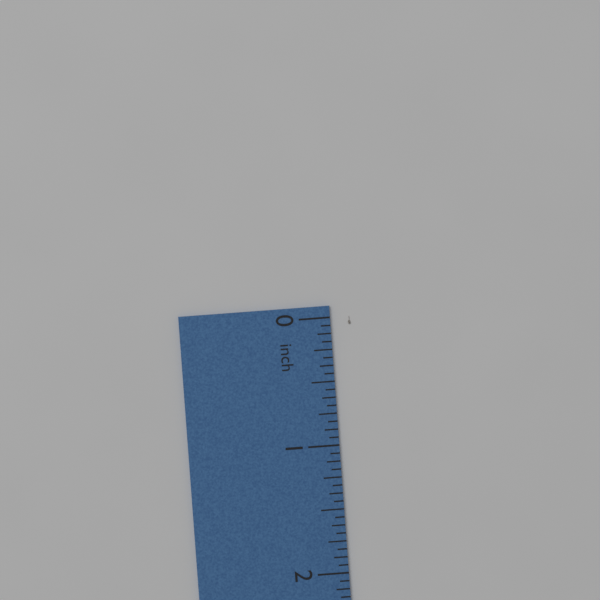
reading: 0.0625 inch
